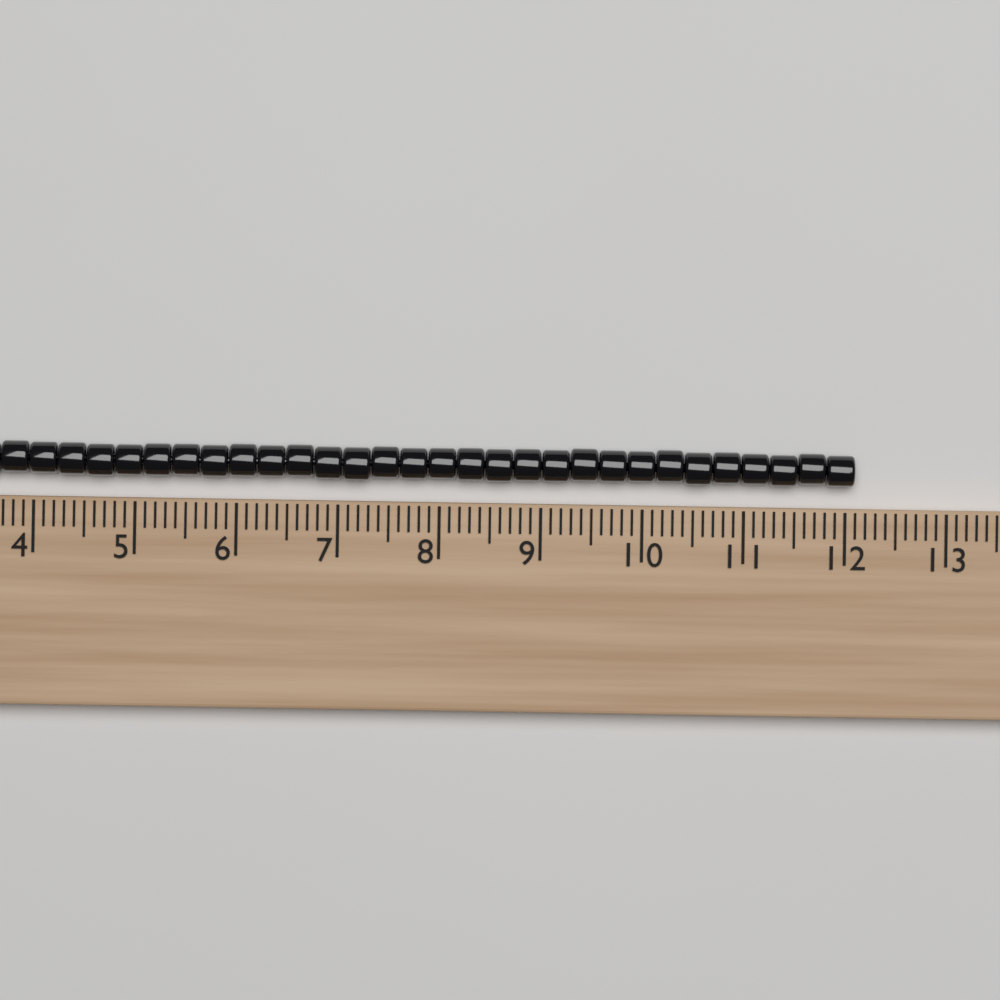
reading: 12.1 (no unit)
